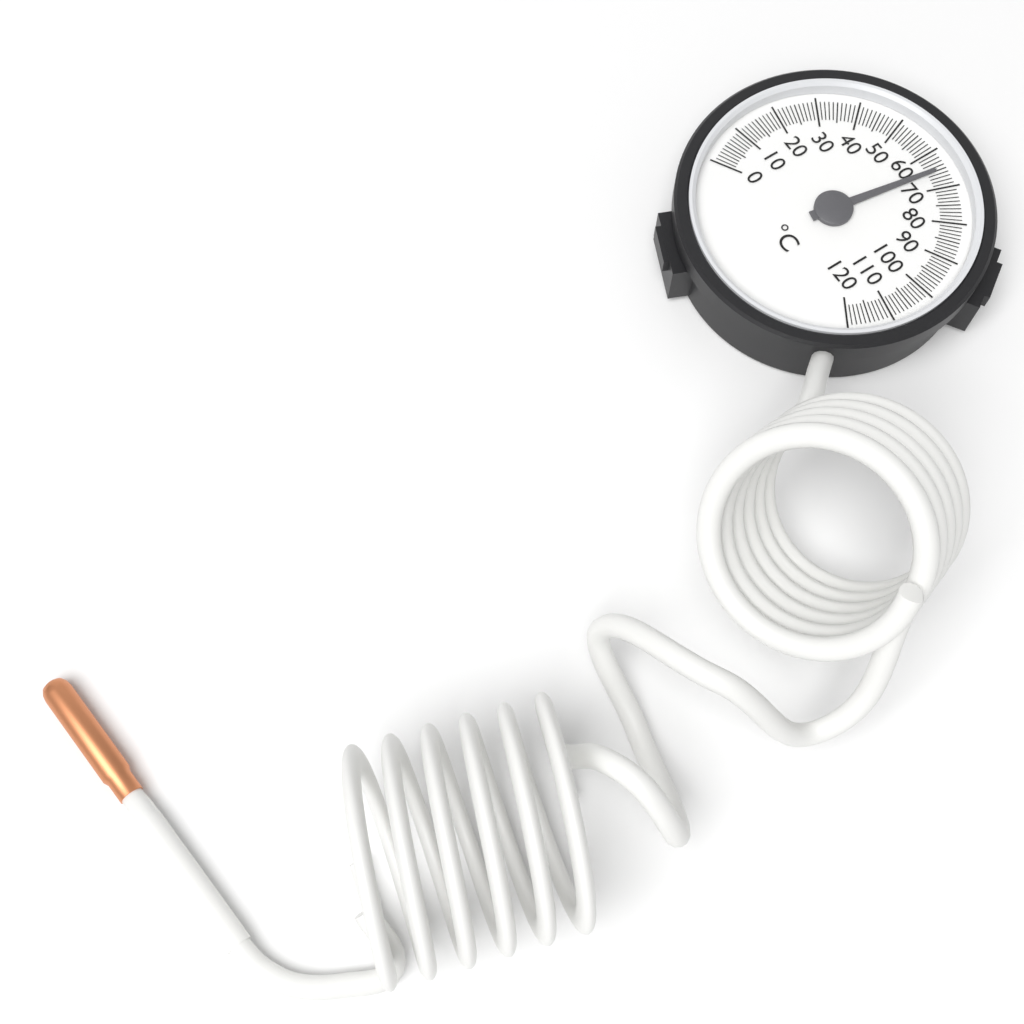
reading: 65 °C
